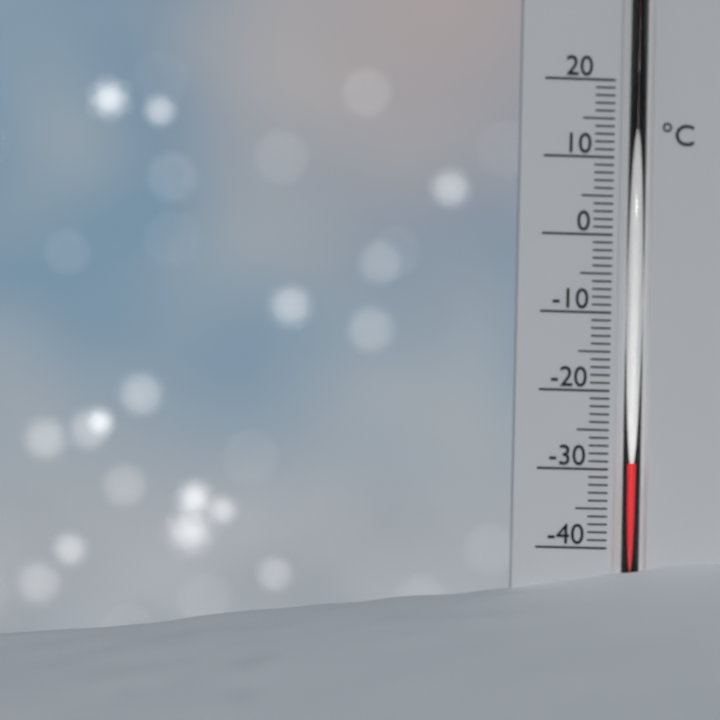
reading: -29 °C
